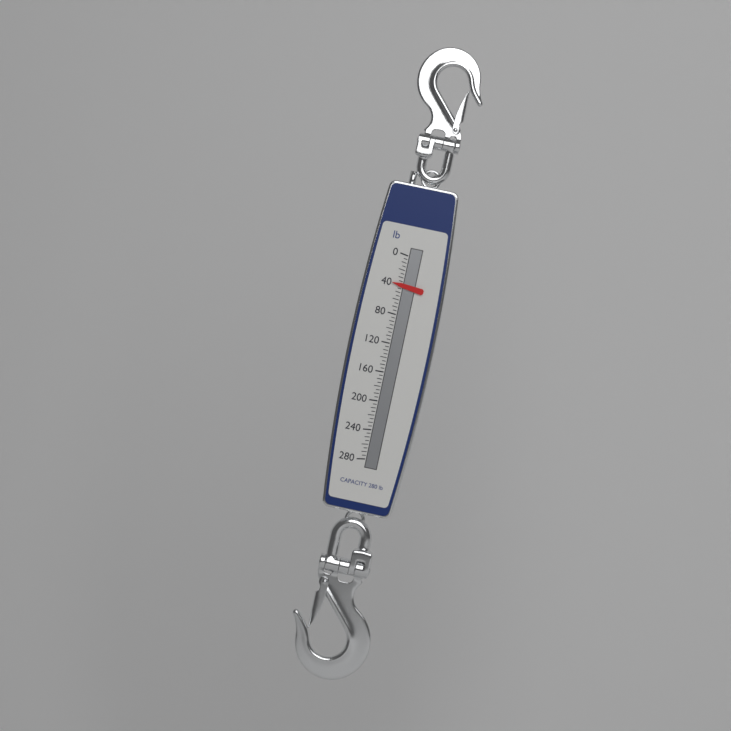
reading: 40 lb
